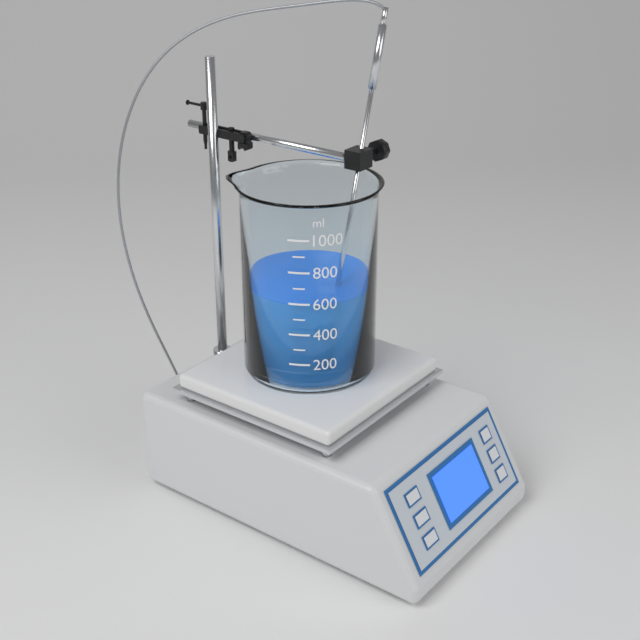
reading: 600 ml
